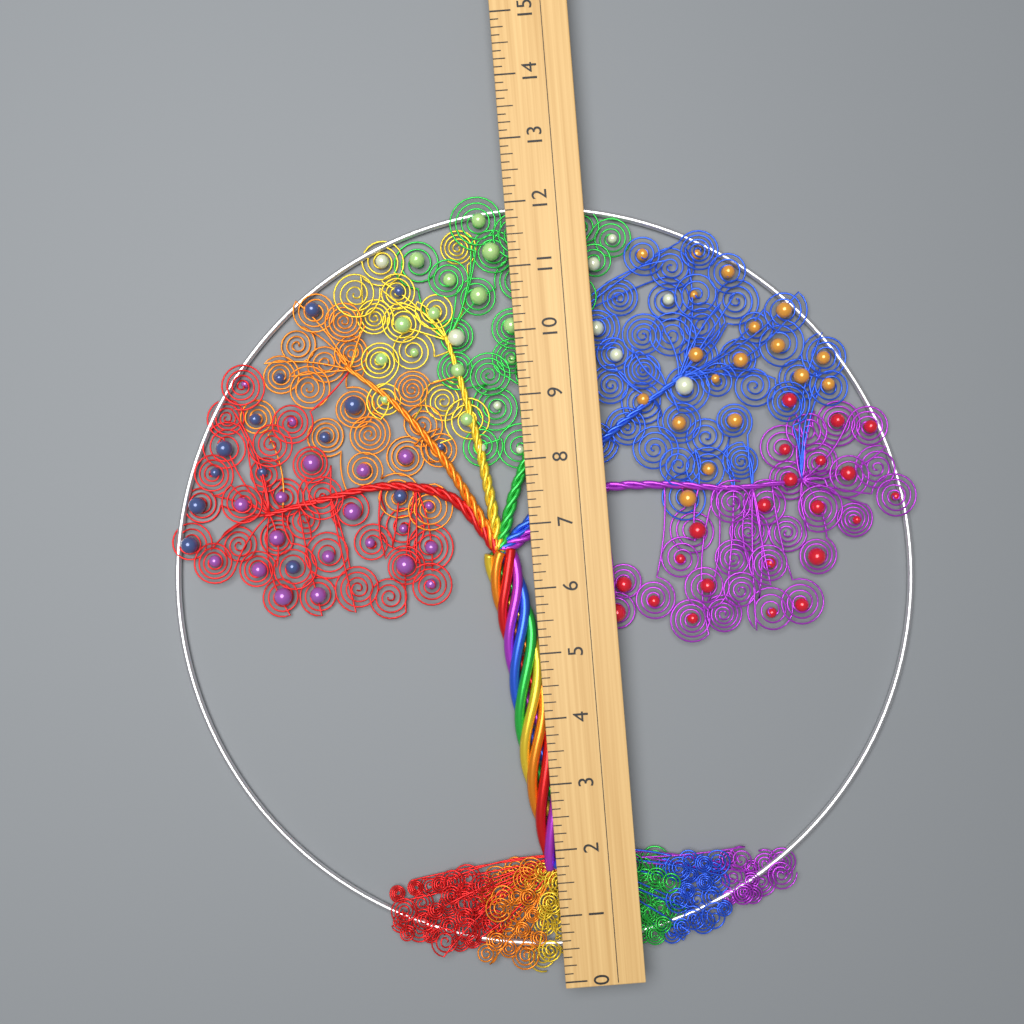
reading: 12.250 (no unit)
